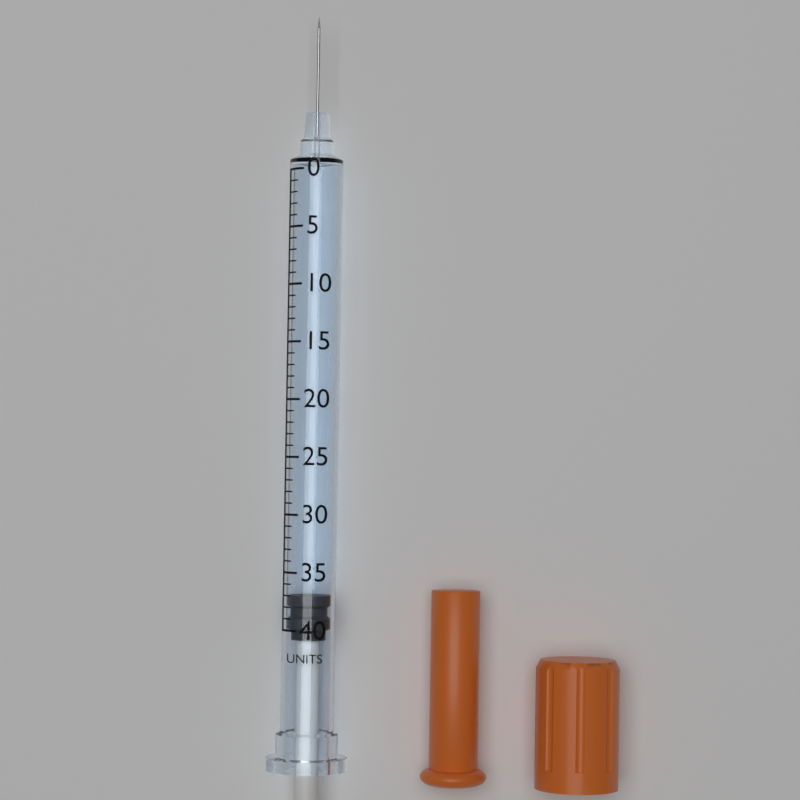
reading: 37 units
